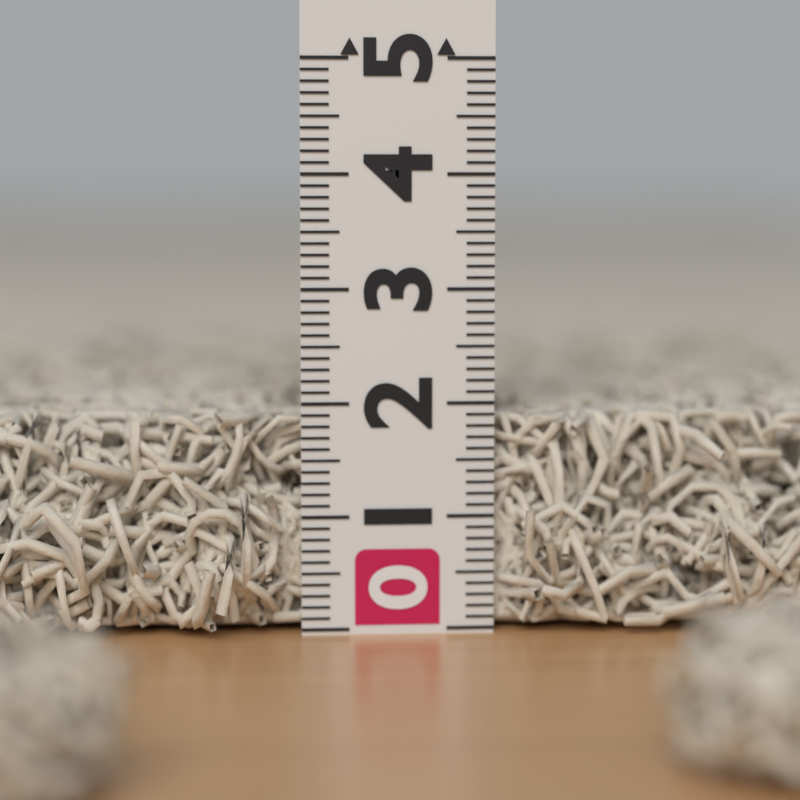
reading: 1.9 (no unit)
